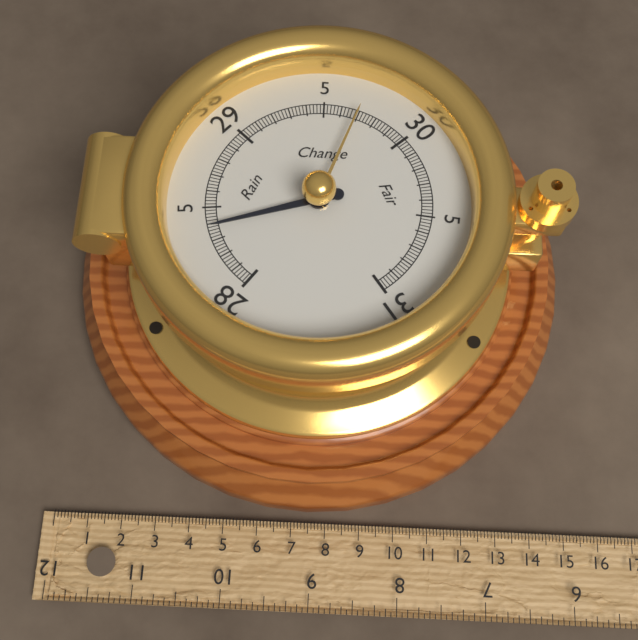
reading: 28.38 inHg
